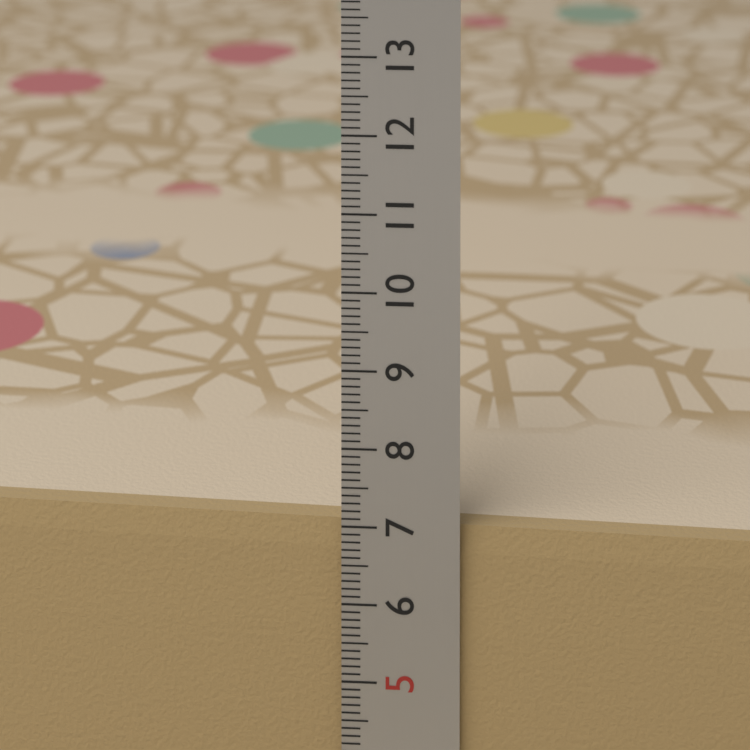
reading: 7.0 cm
